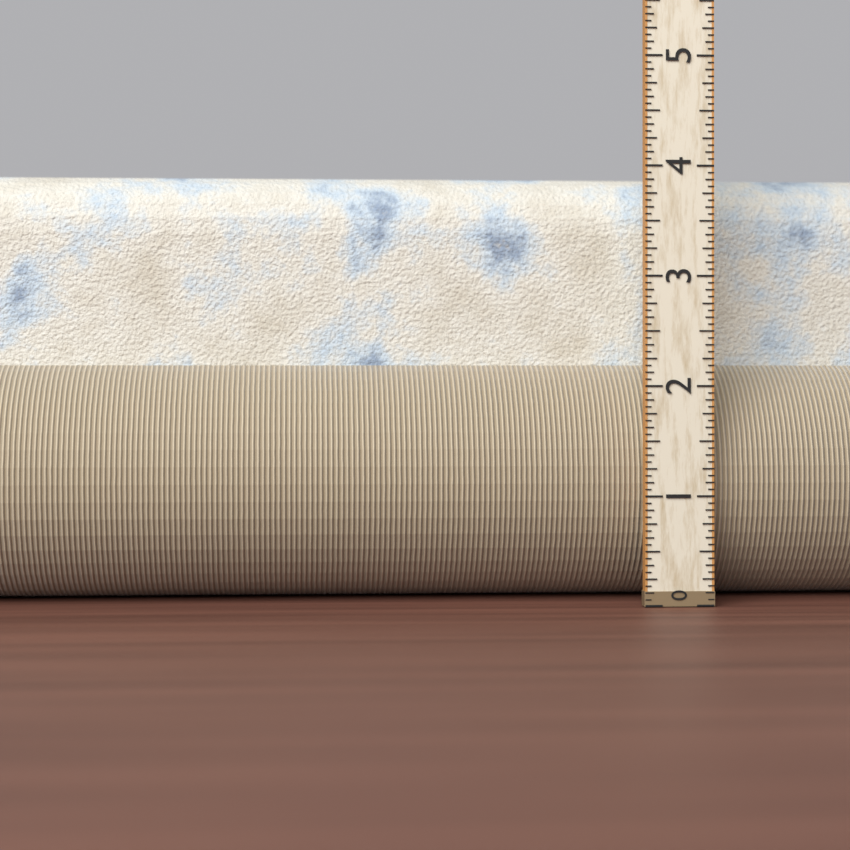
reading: 4.0000 (no unit)
